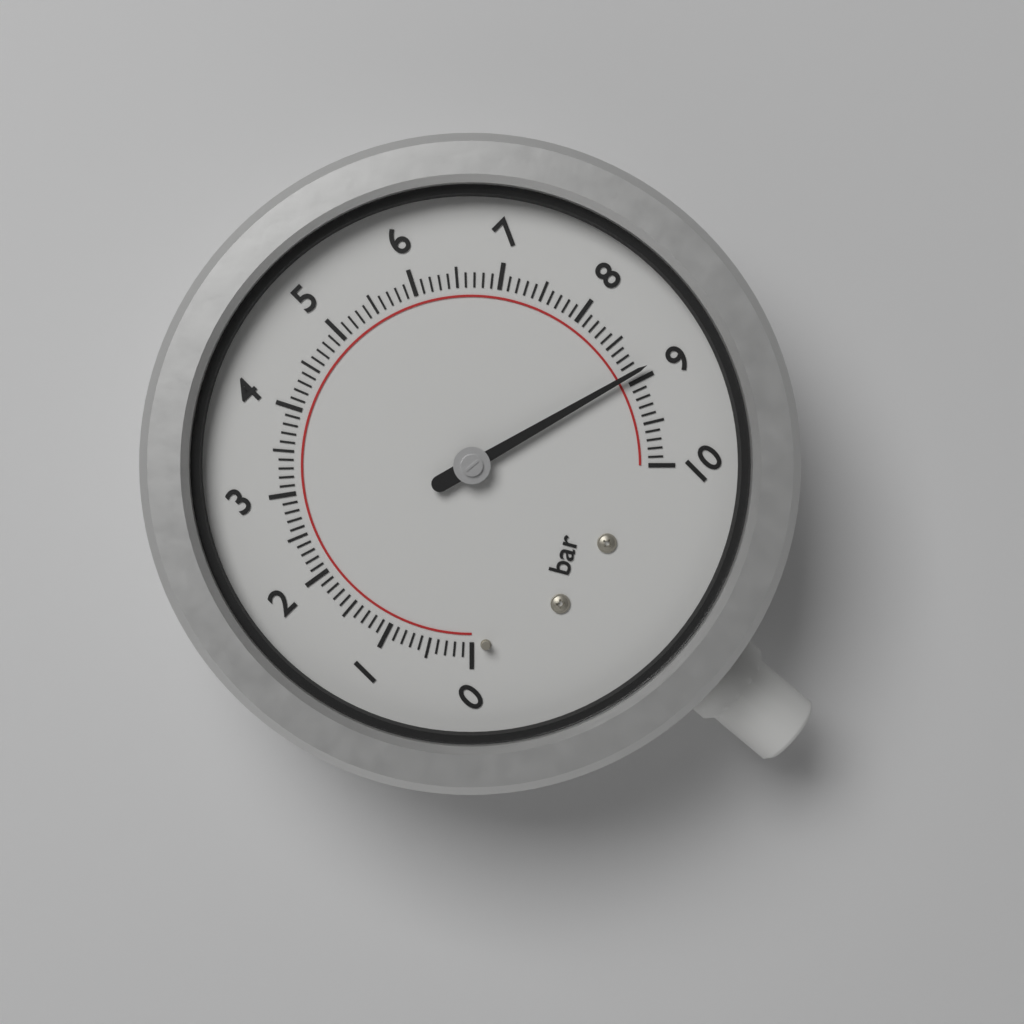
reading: 8.9 bar
